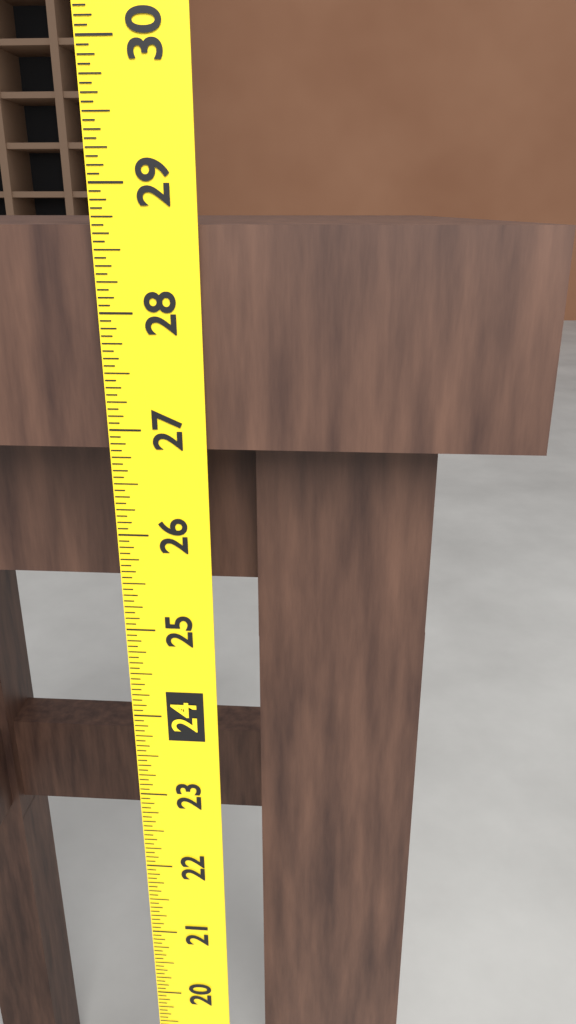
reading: 28.6875 (no unit)
